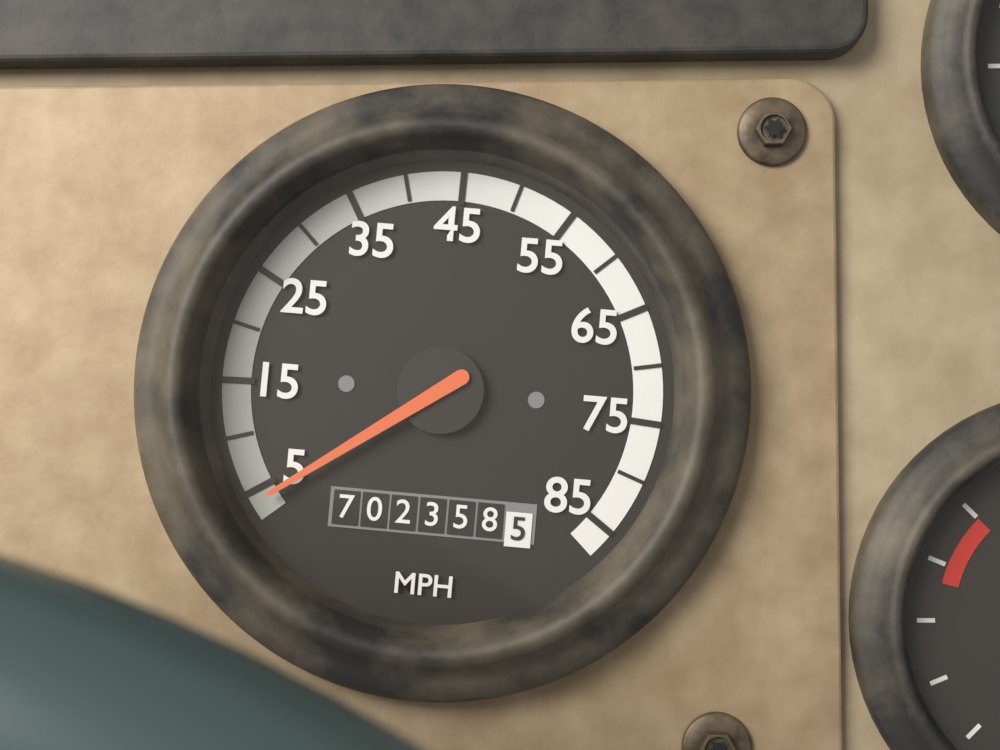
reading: 4 MPH
